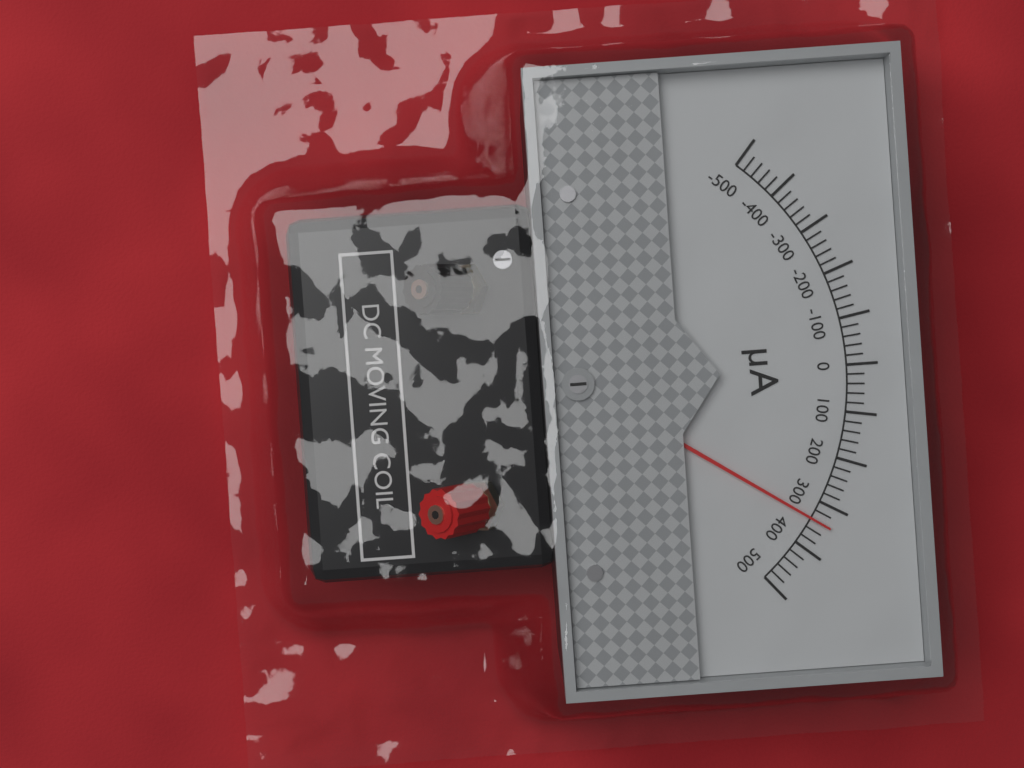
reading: 340 µA
